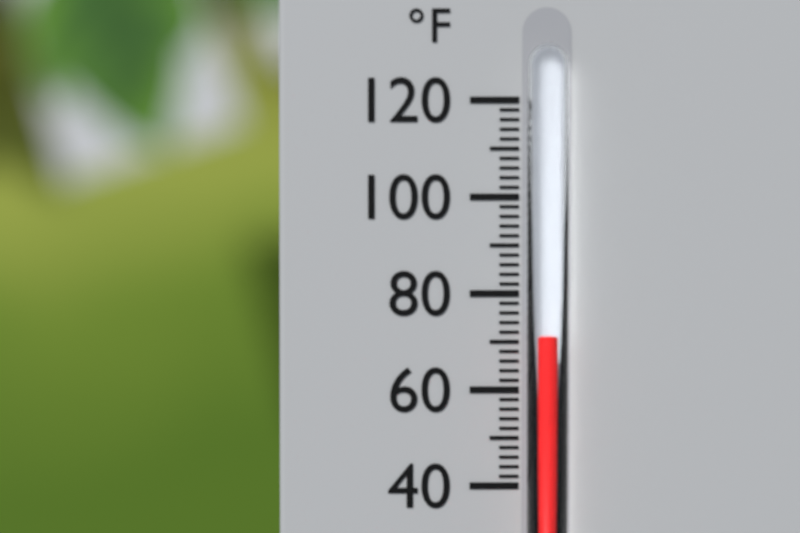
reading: 72 °F
